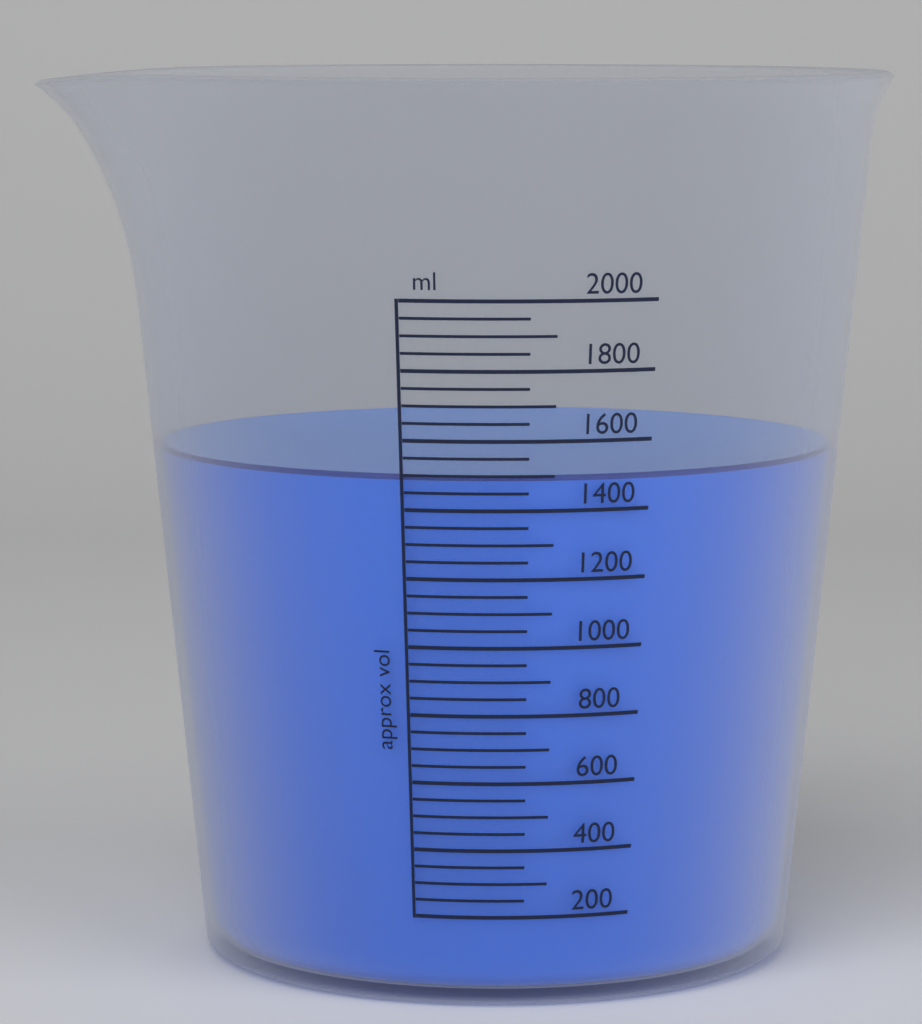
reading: 1500 ml
